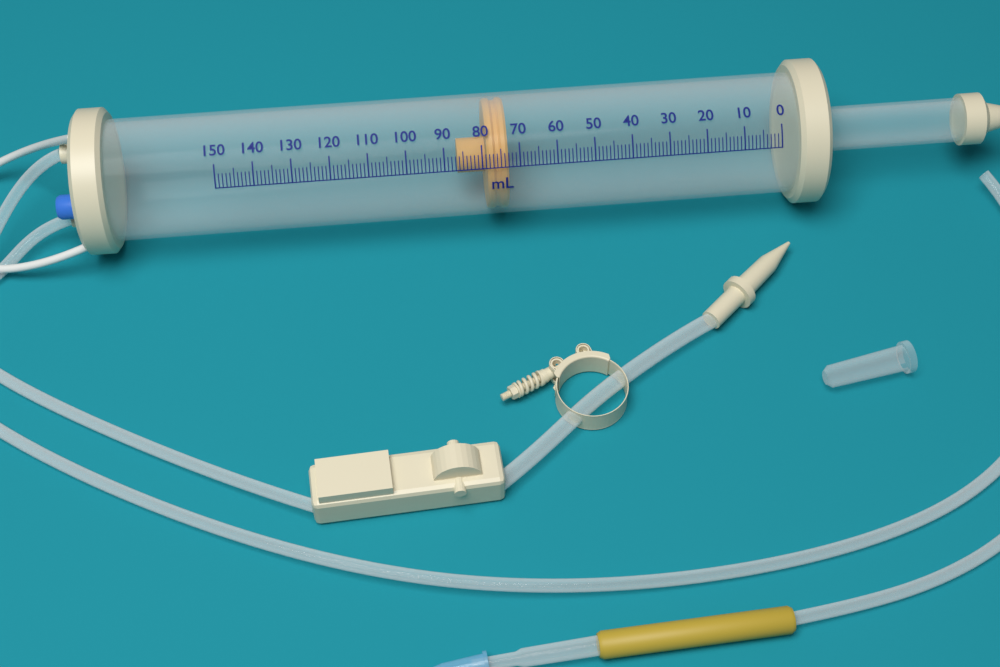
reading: 73 ml
